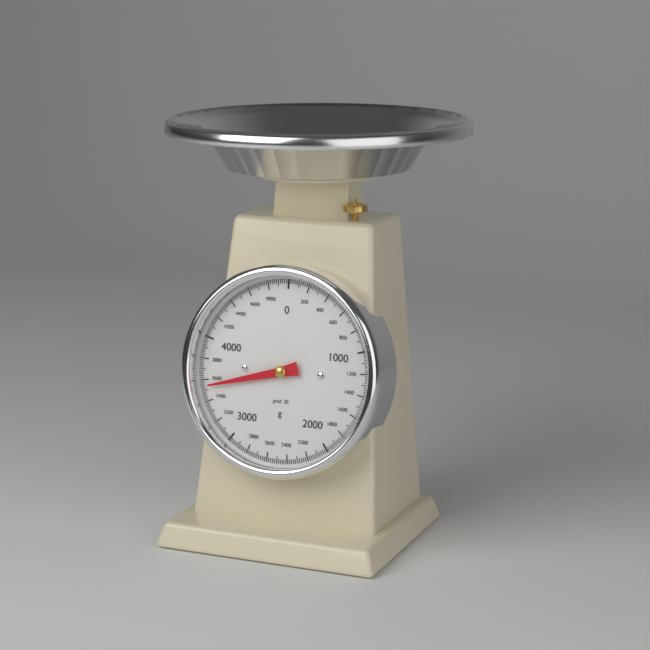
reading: 3540 g
